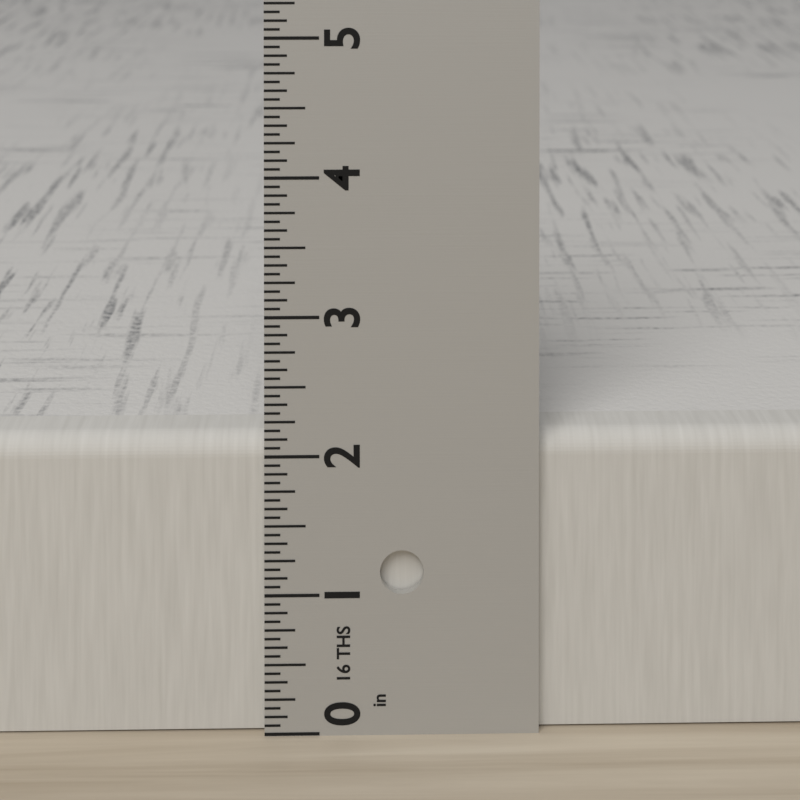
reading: 2.1250 in
